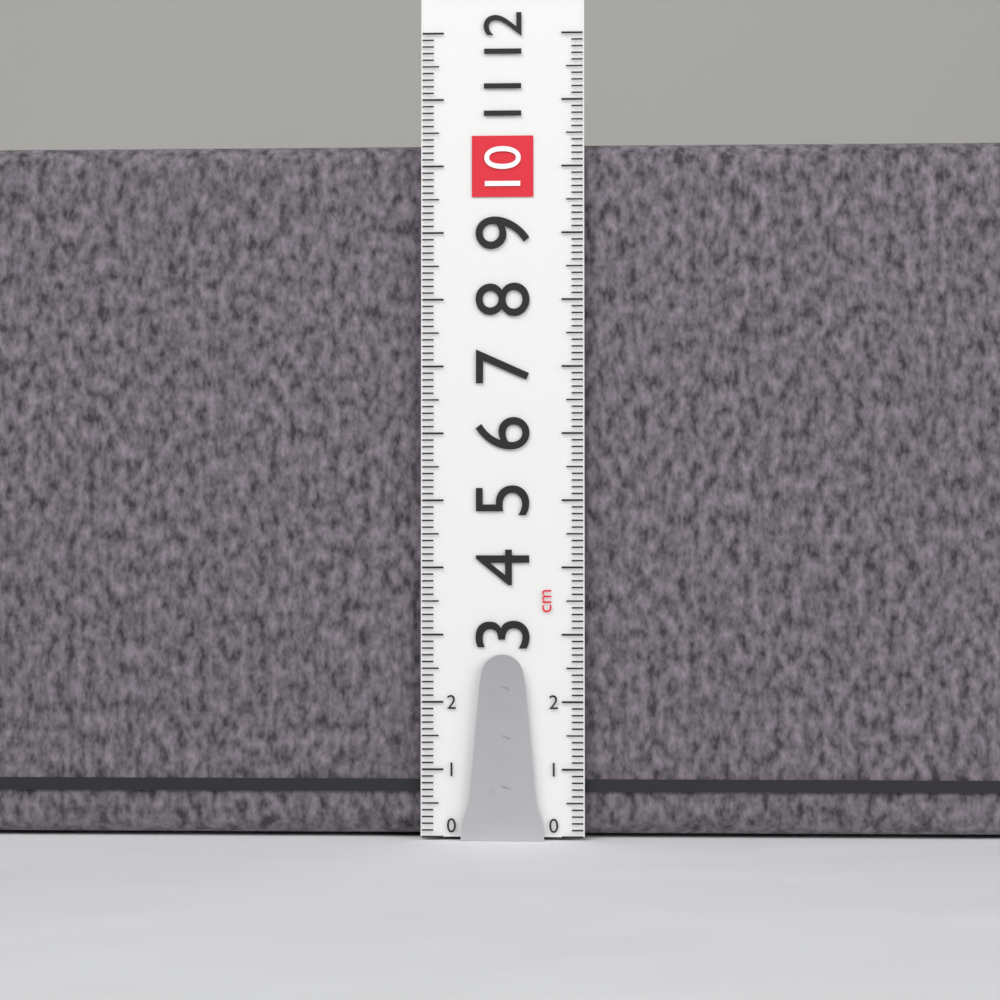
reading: 10.4 cm
